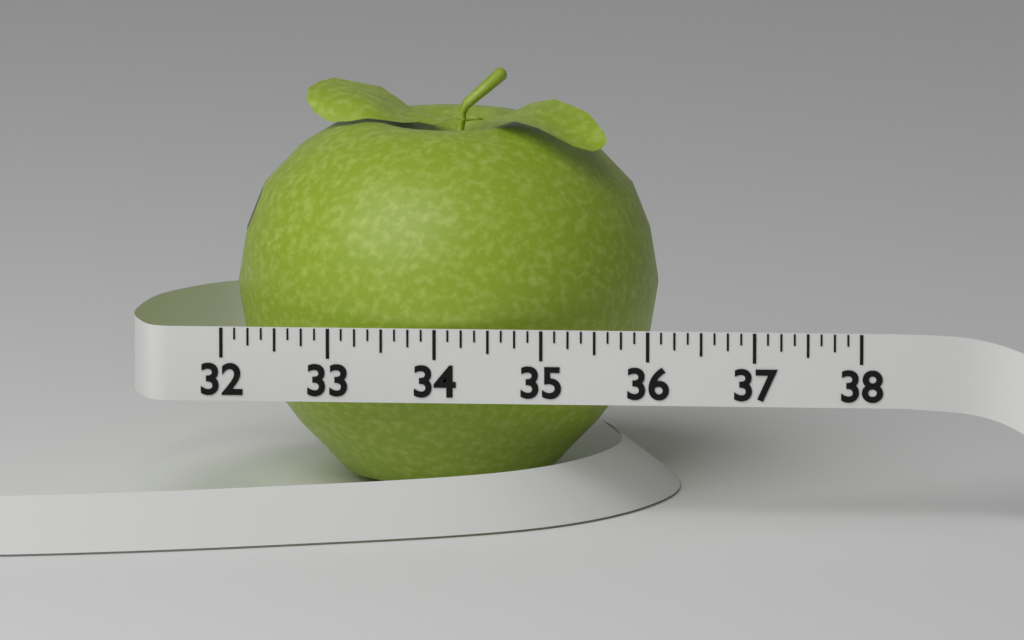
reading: 36.000 (no unit)
